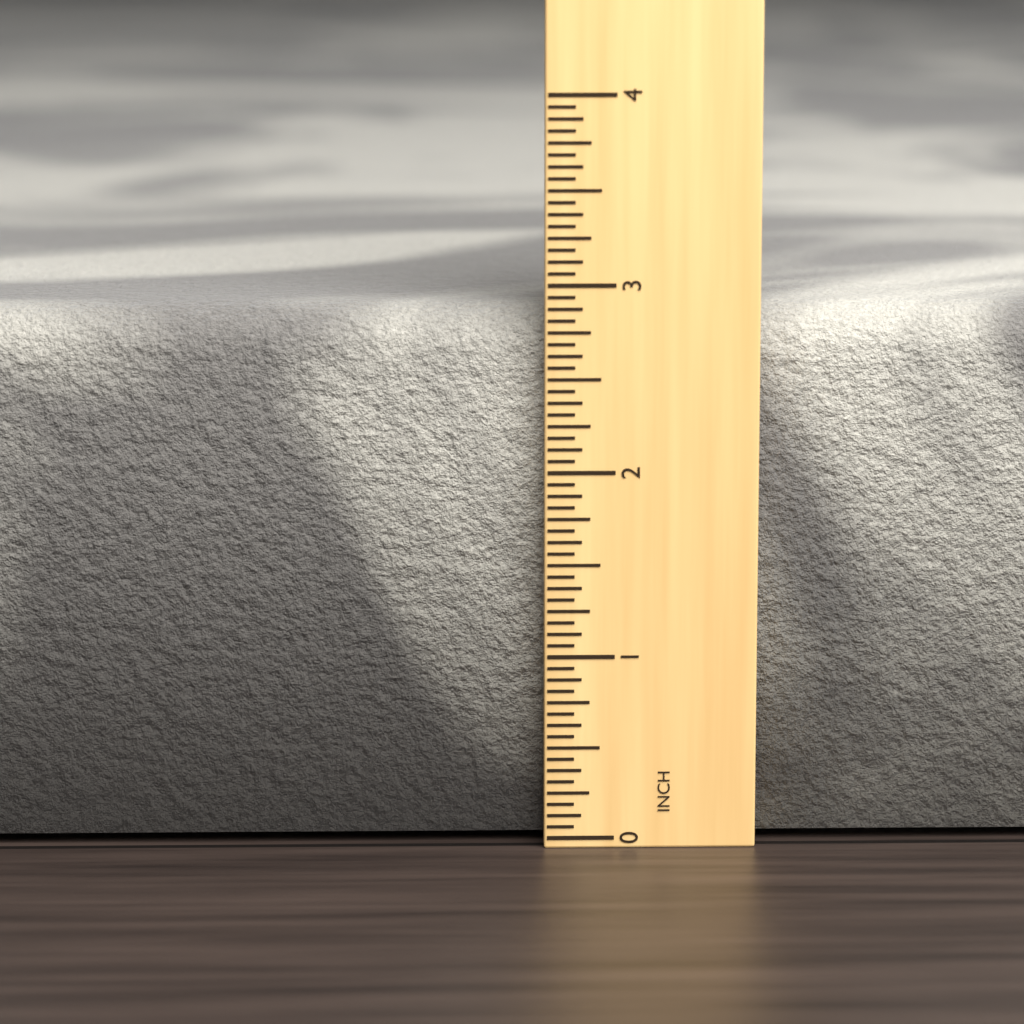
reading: 2.8750 in
